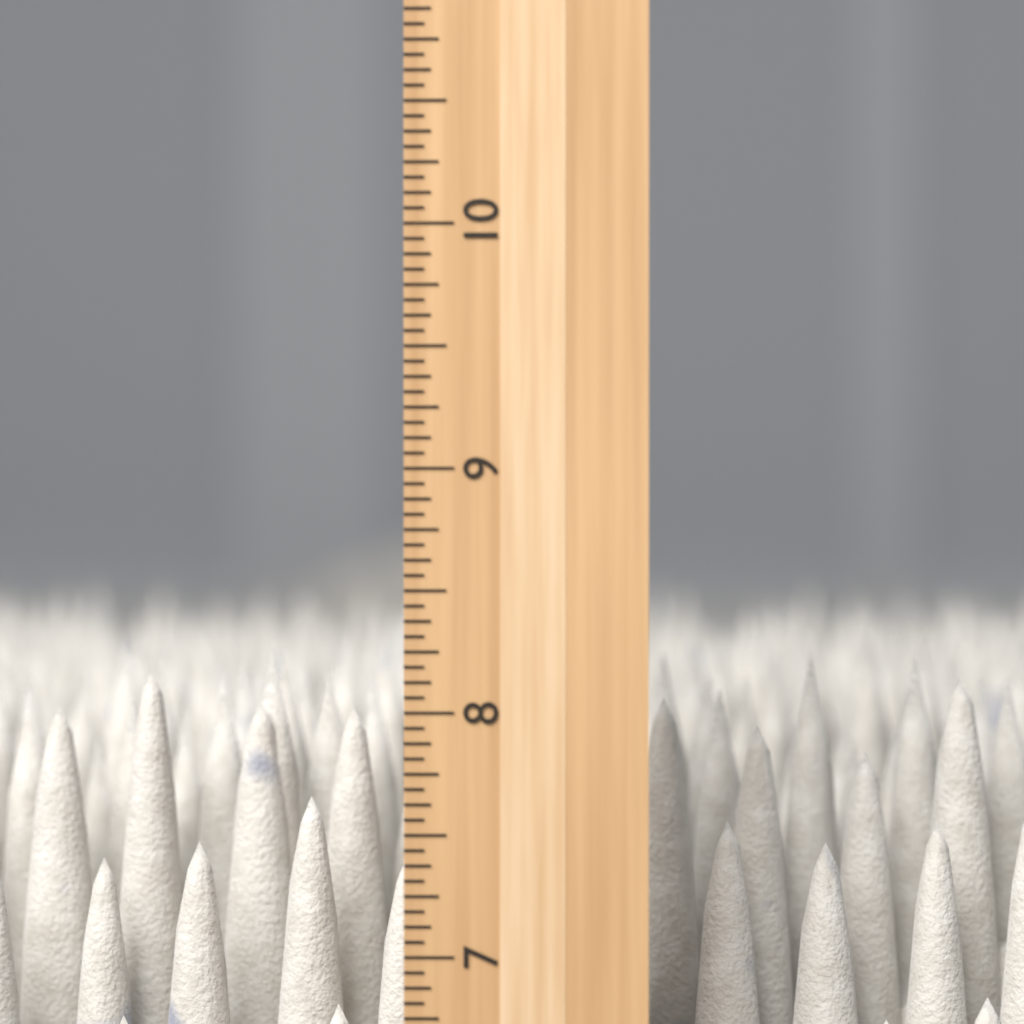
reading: 8.1875 inch
